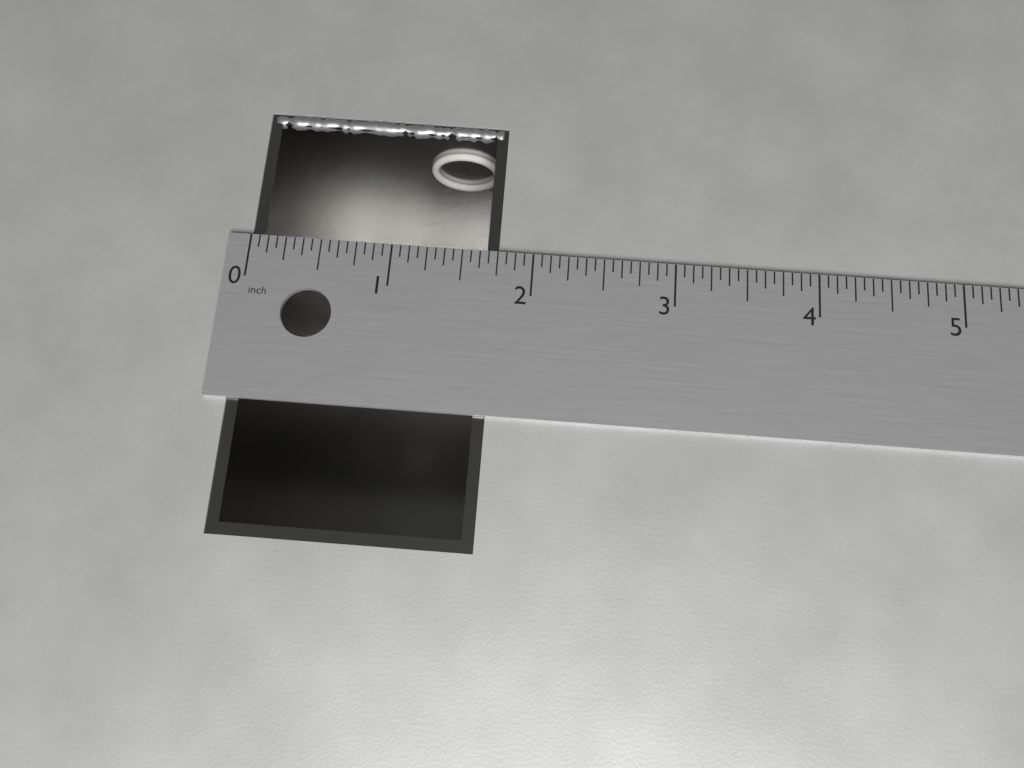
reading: 1.7500 in
